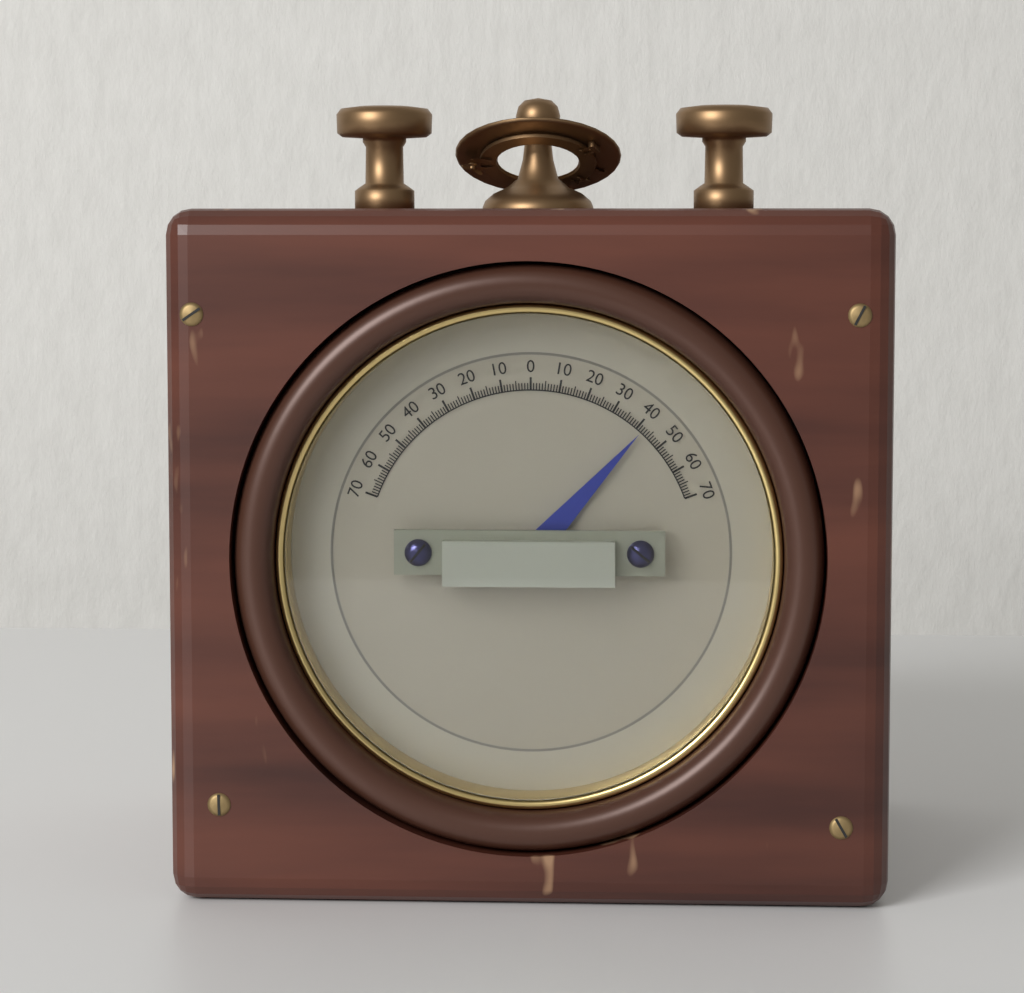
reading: 42 (no unit)
